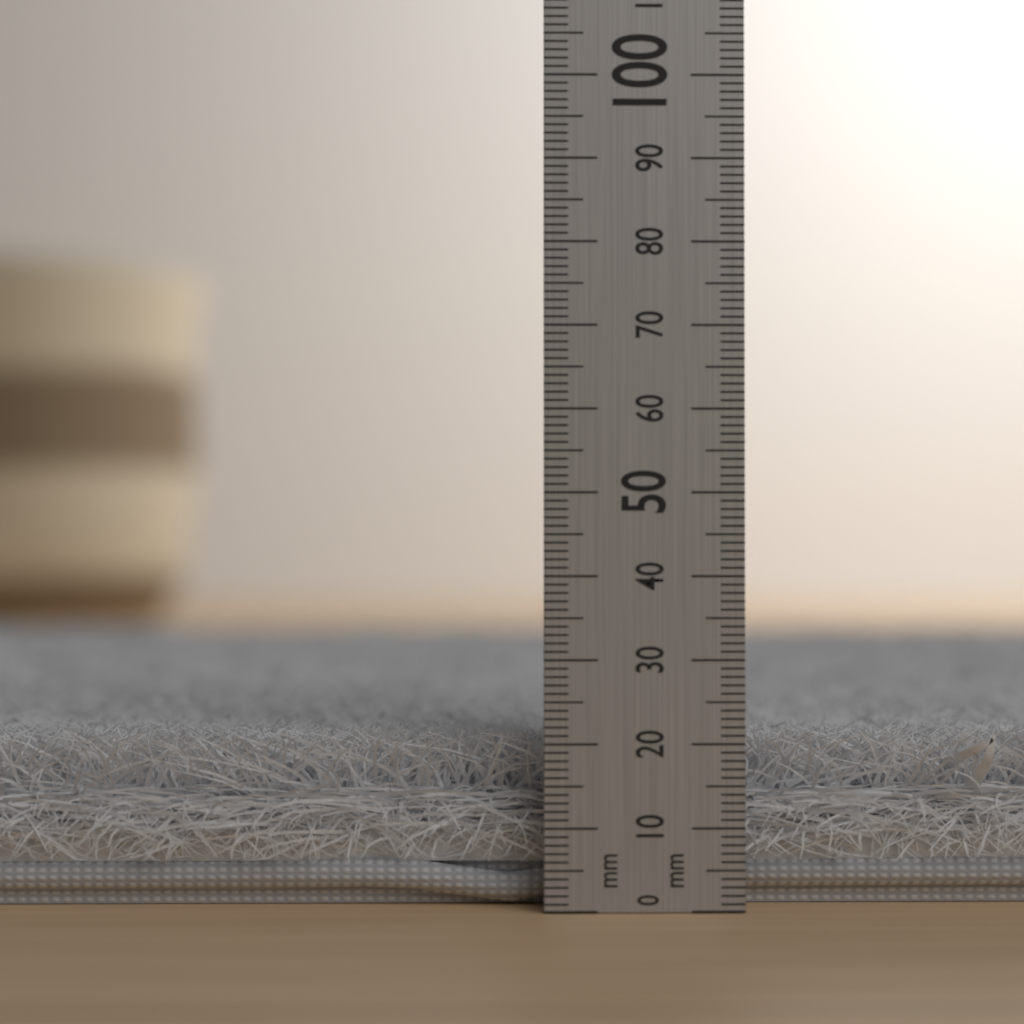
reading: 21 mm
